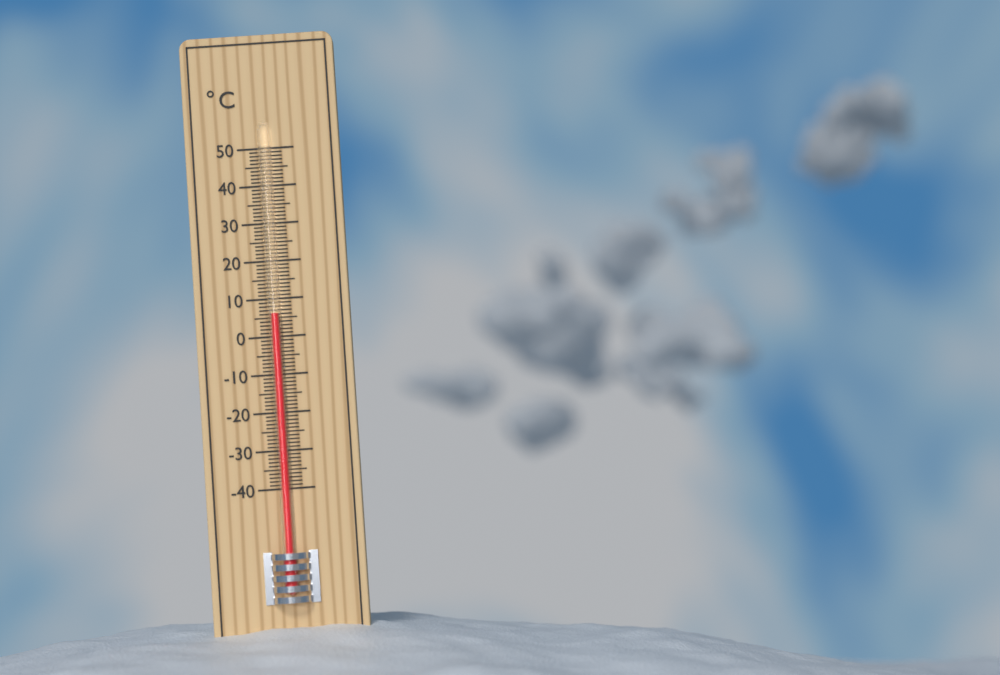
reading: 6 °C
